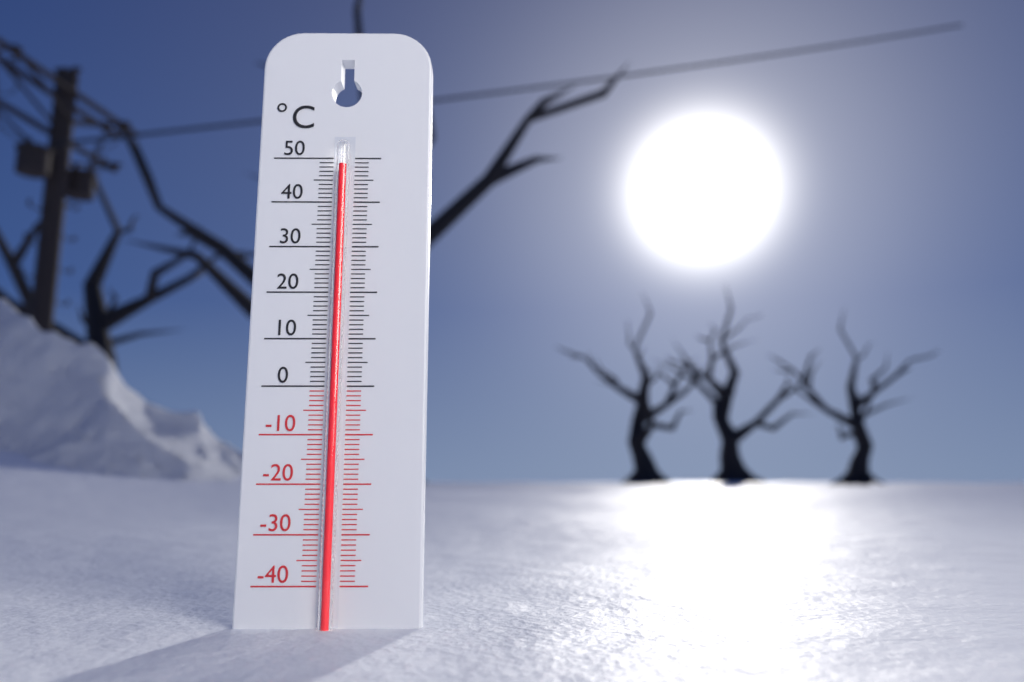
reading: 48 °C
